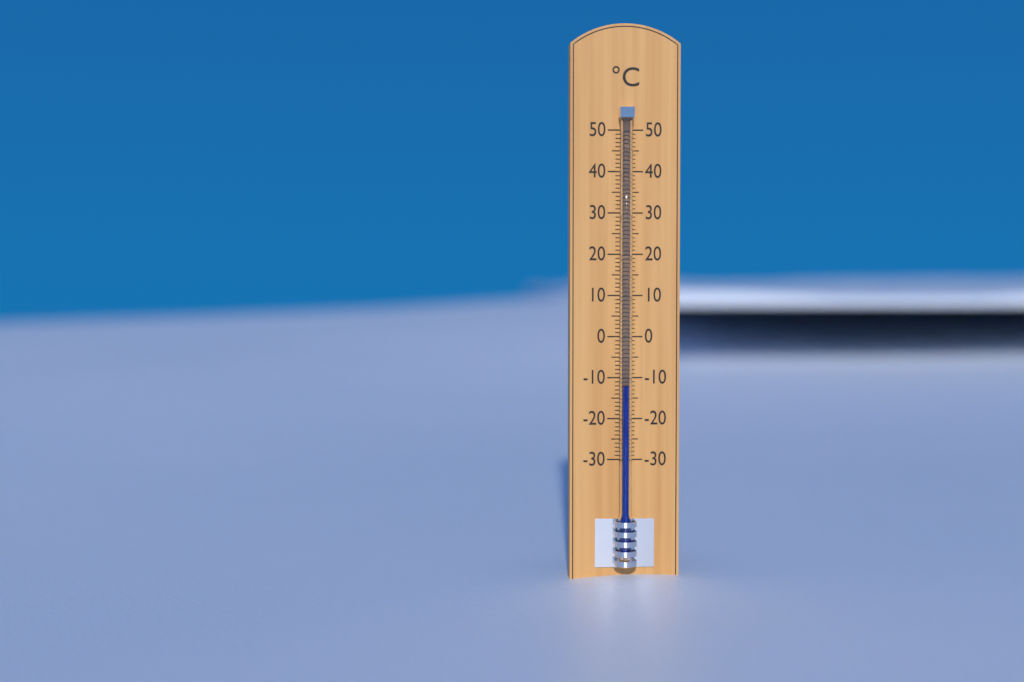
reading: -12 °C
